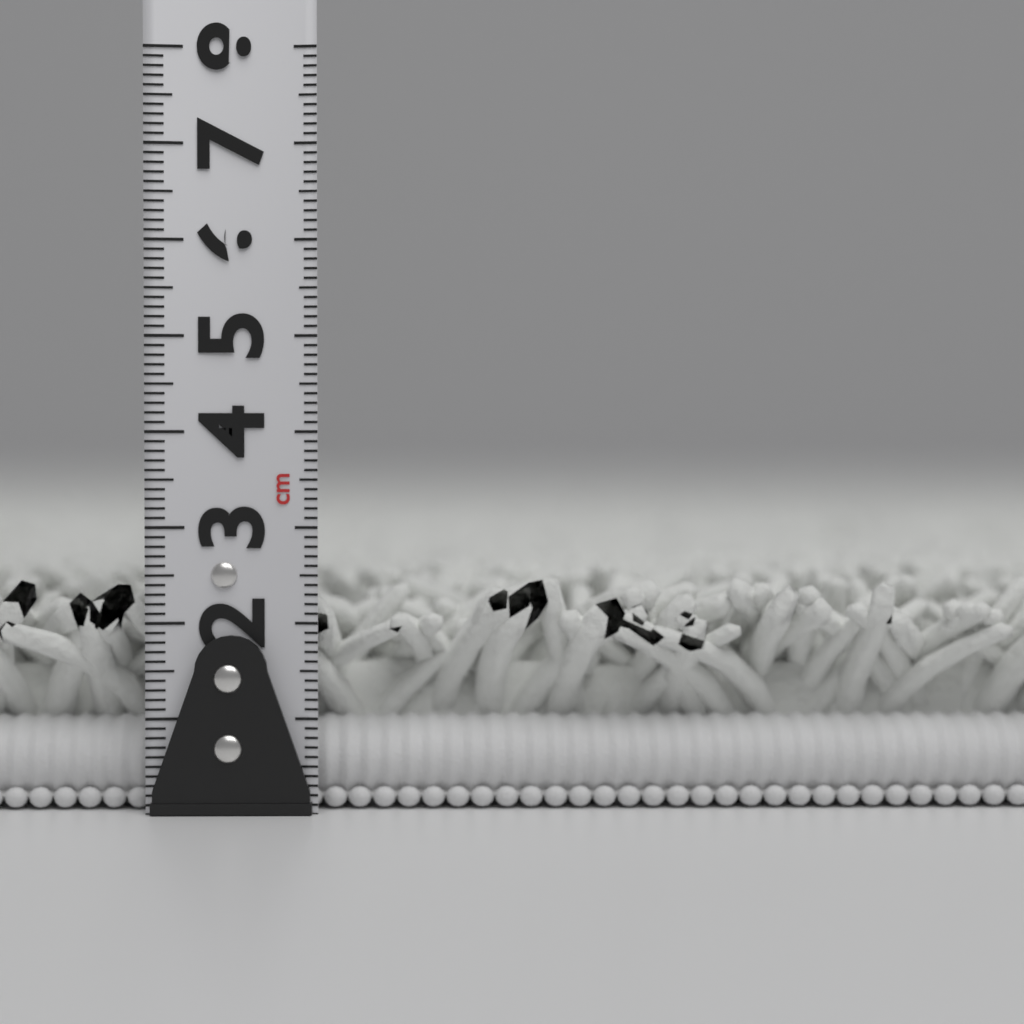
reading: 2.5 cm
